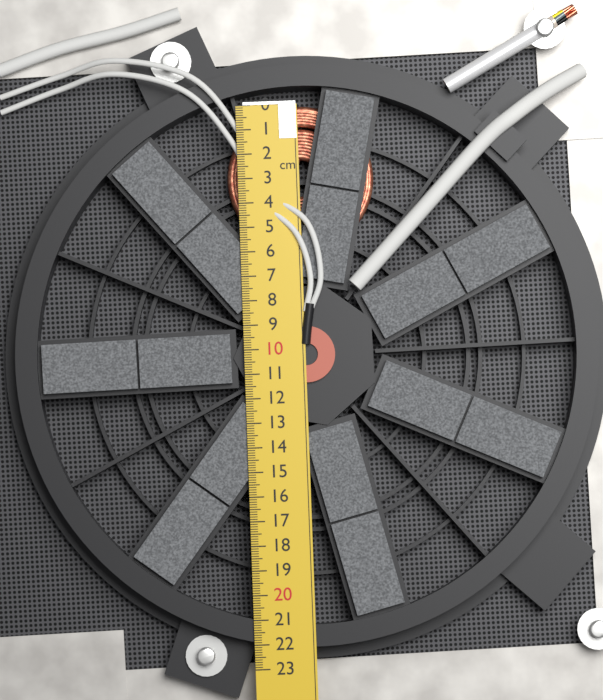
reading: 6.0 cm
